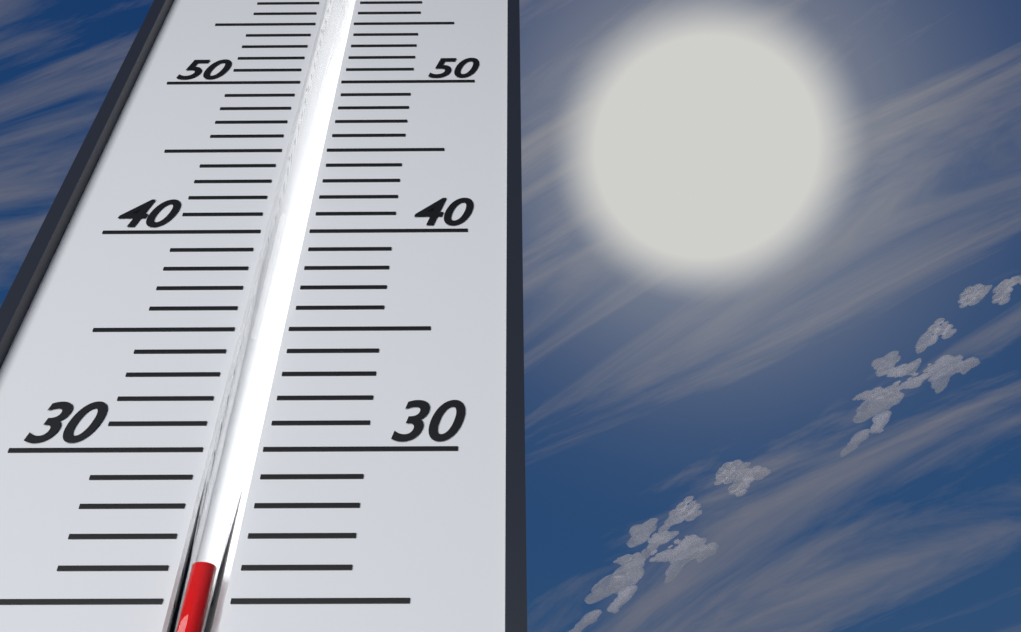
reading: 26 (no unit)
